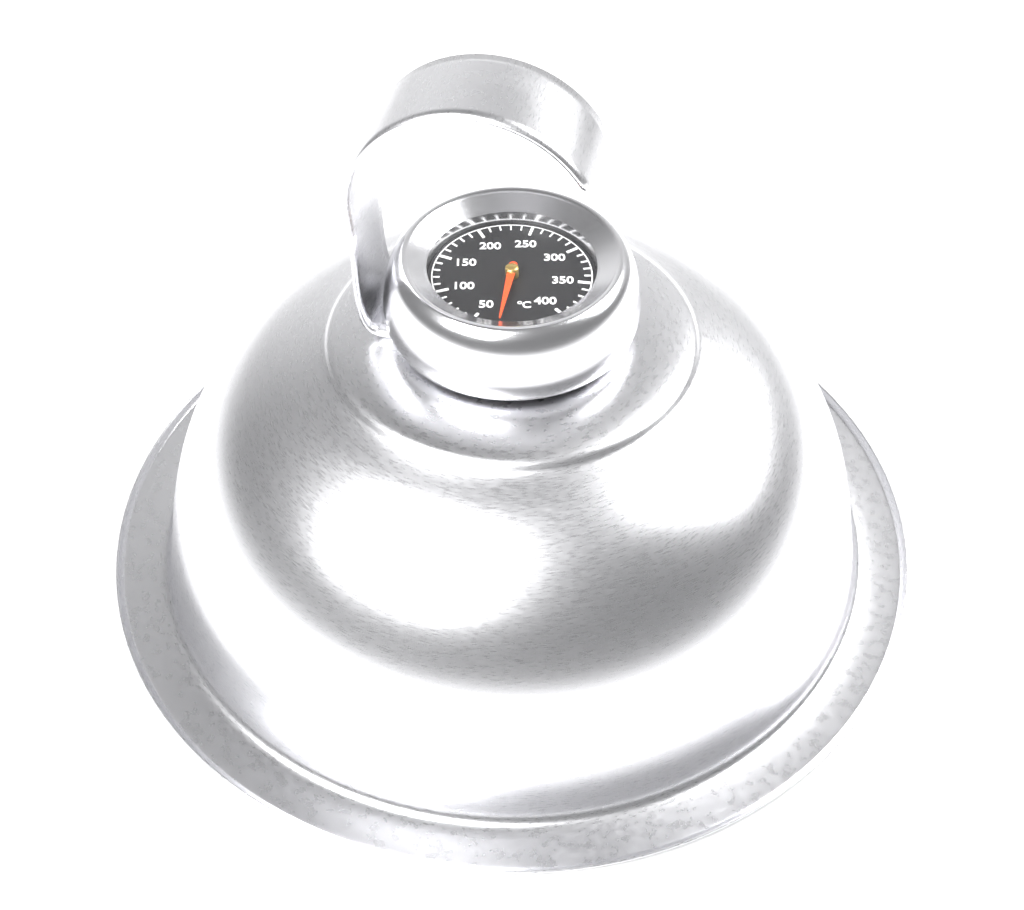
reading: 25 °C
